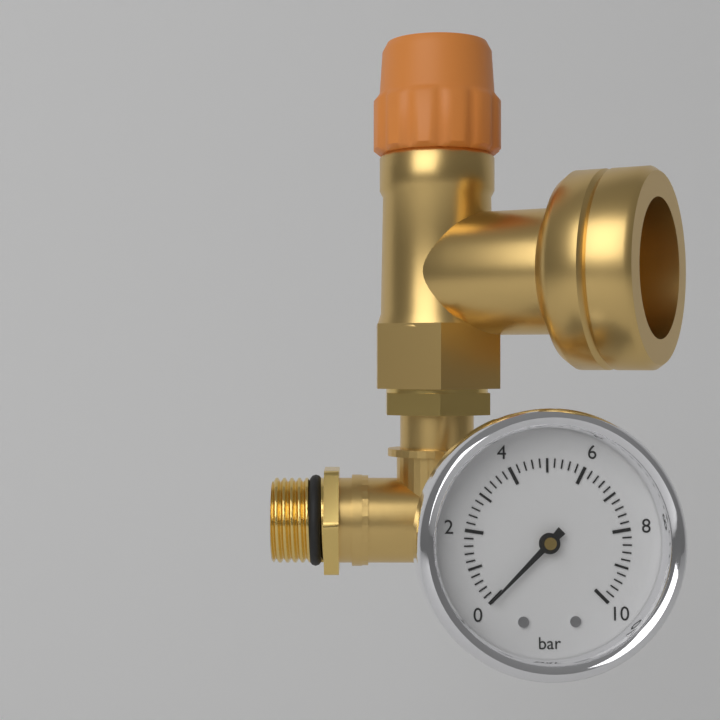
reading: 0.0 bar
